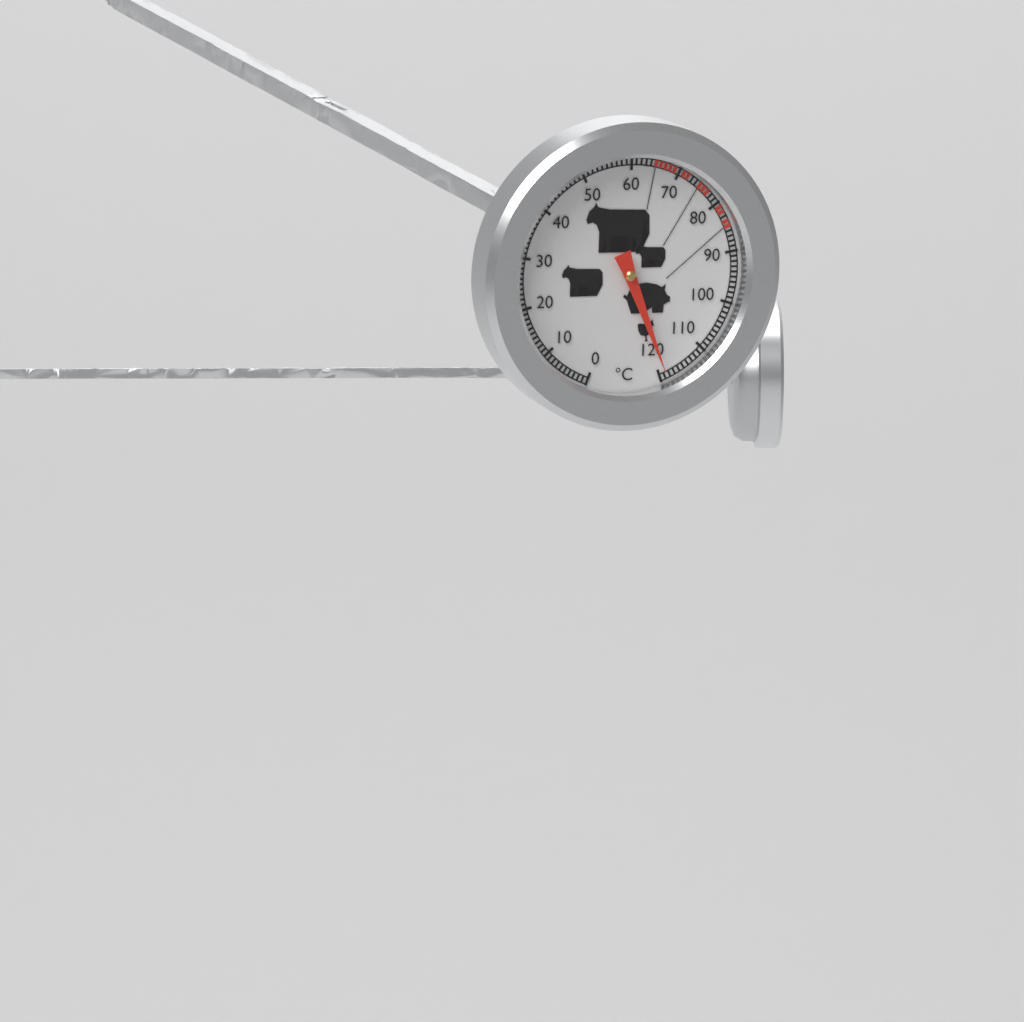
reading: 119 °C
